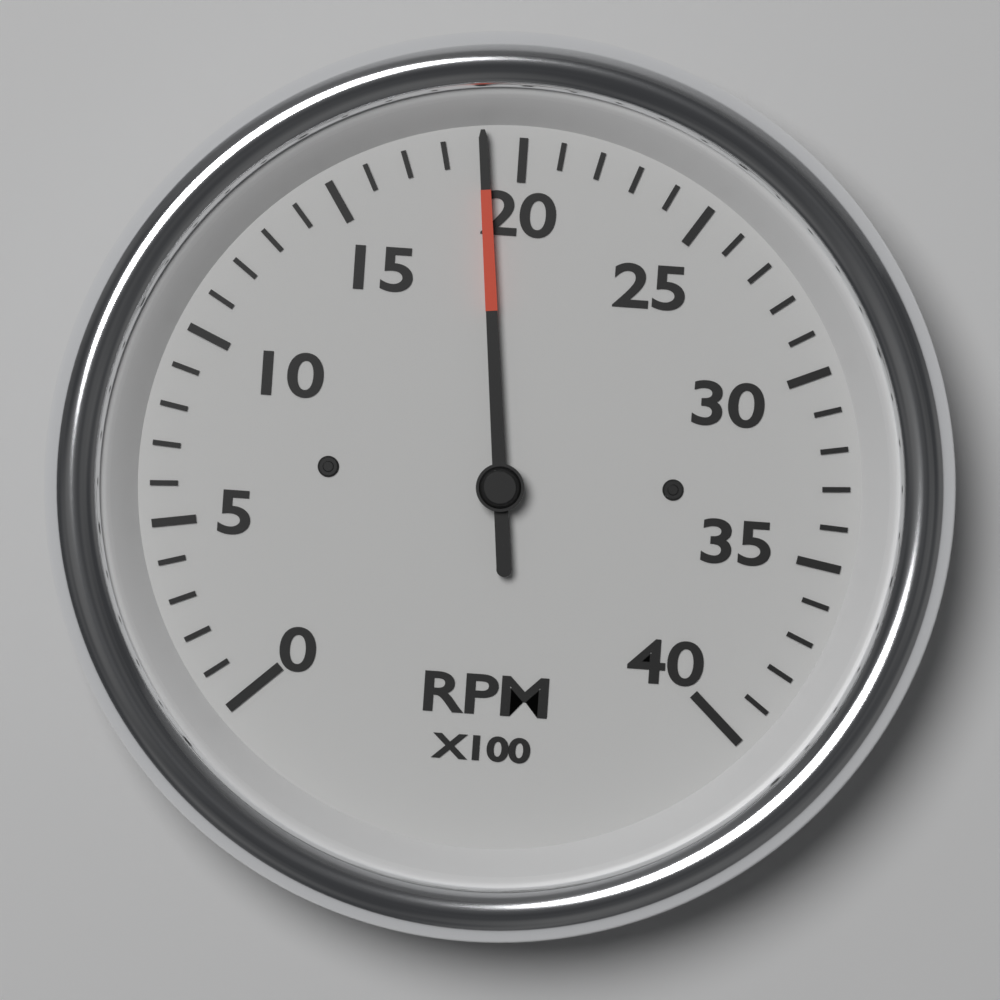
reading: 1900 RPM
